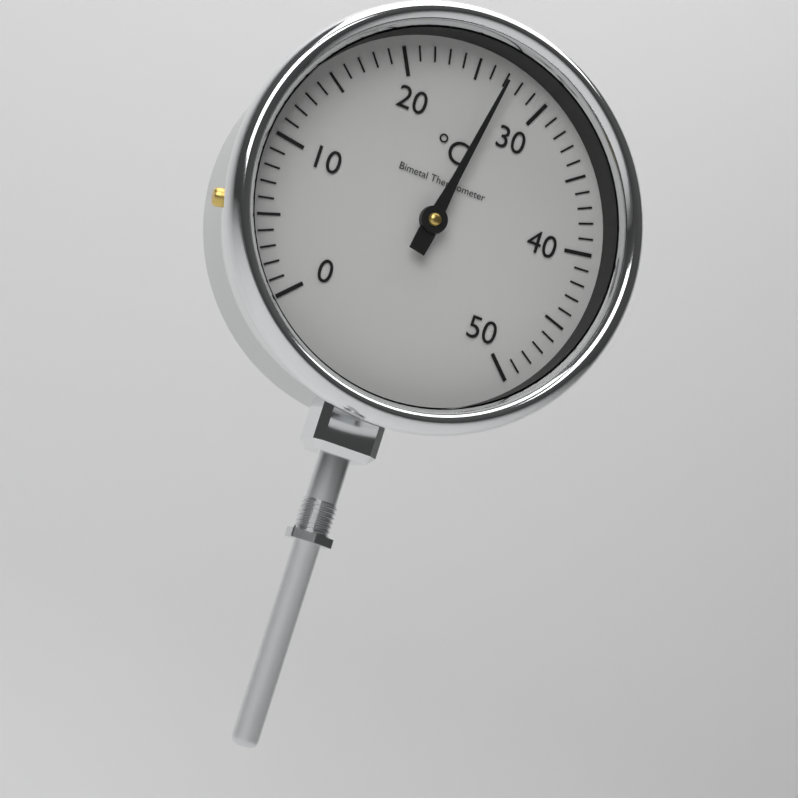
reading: 27 °C
